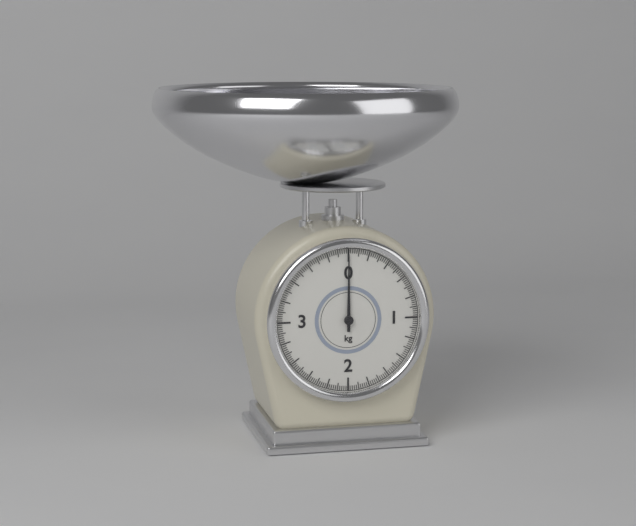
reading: 0.00 kg
